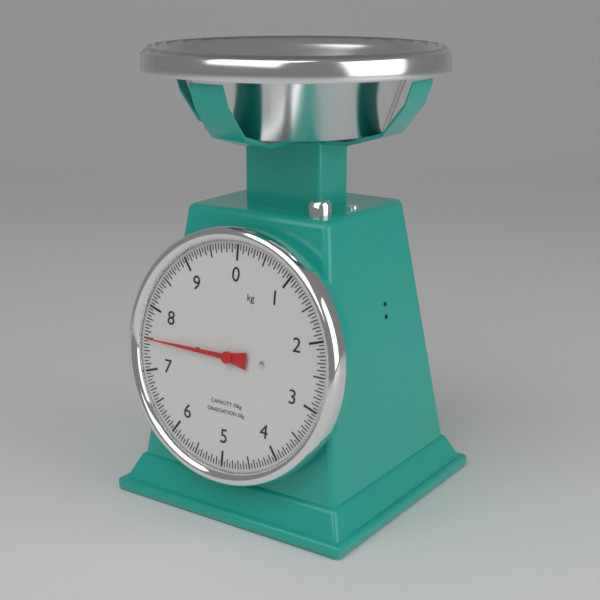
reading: 7.50 kg
